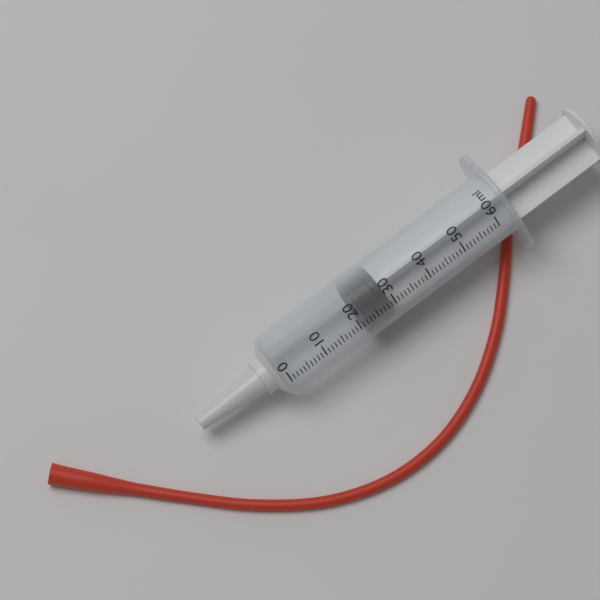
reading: 22 ml
